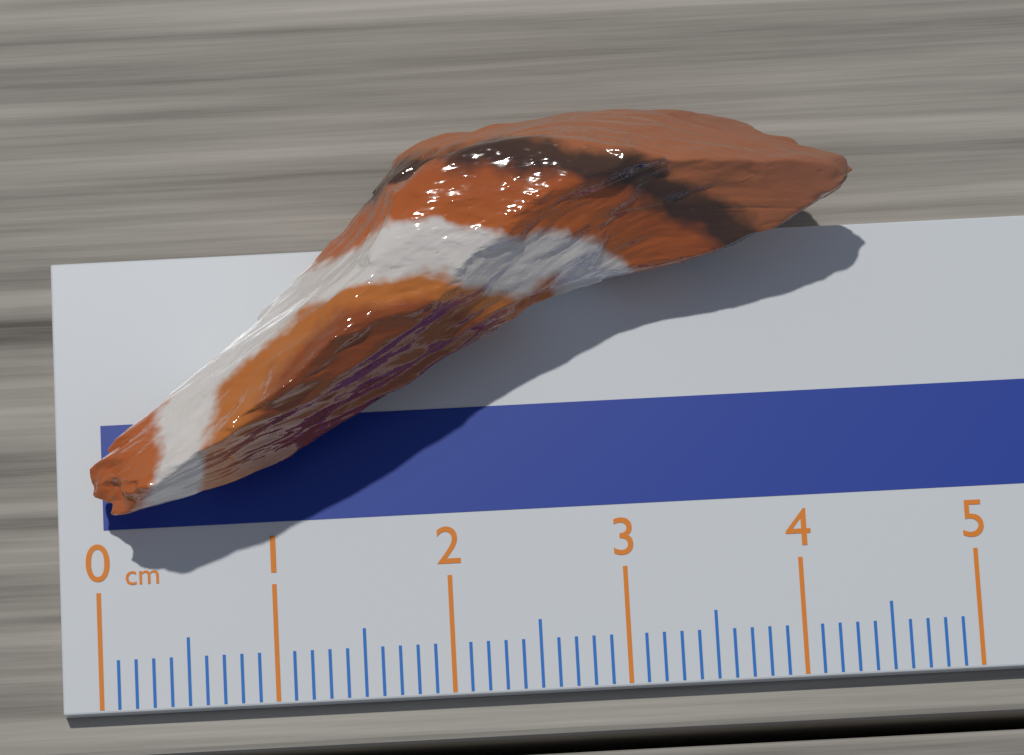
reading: 4.4 cm
